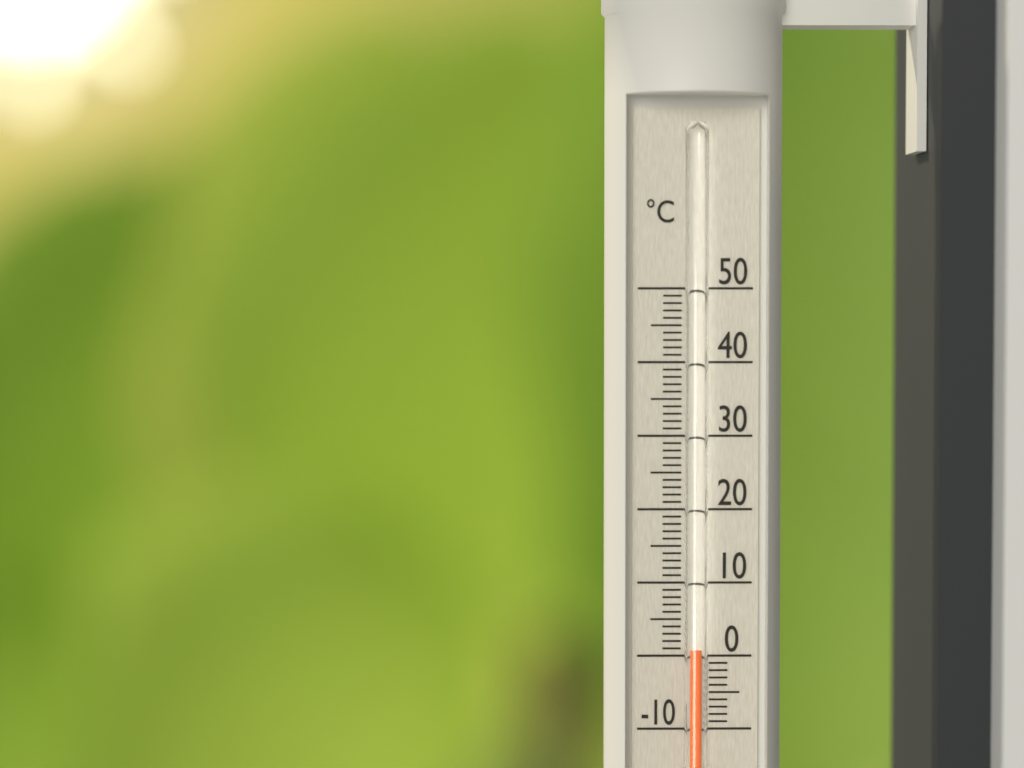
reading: 1 °C
